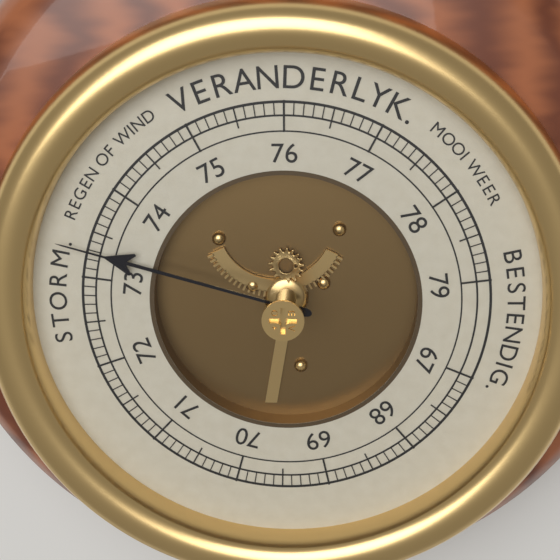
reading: 73.3 (no unit)
